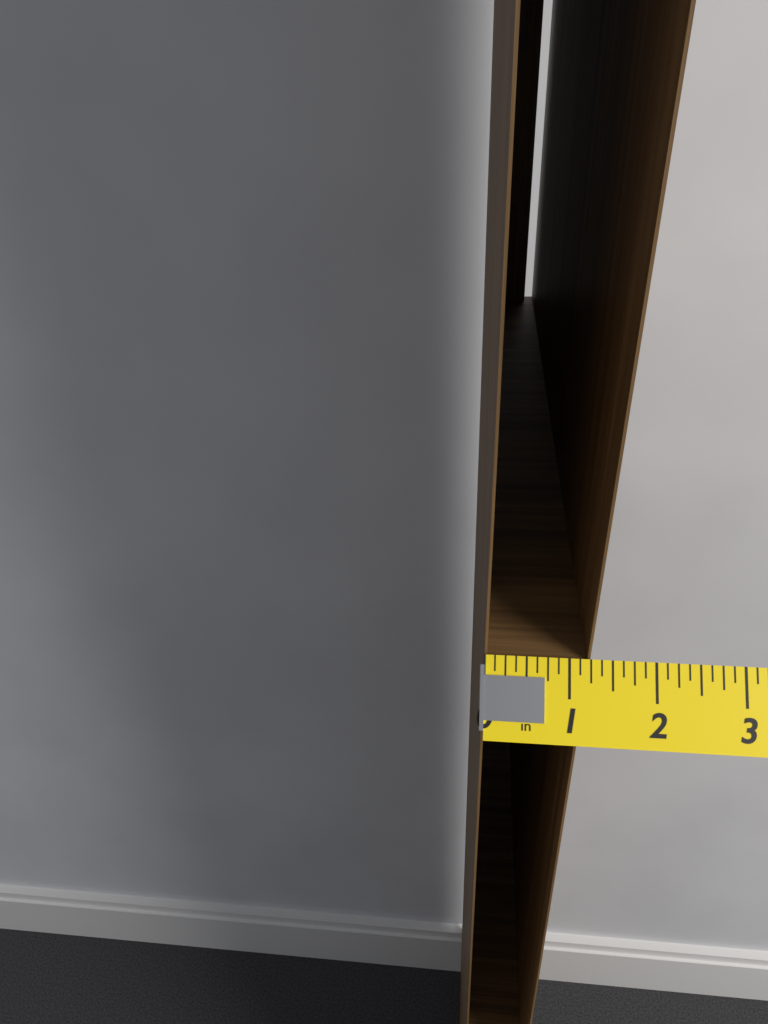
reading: 1.250 in
